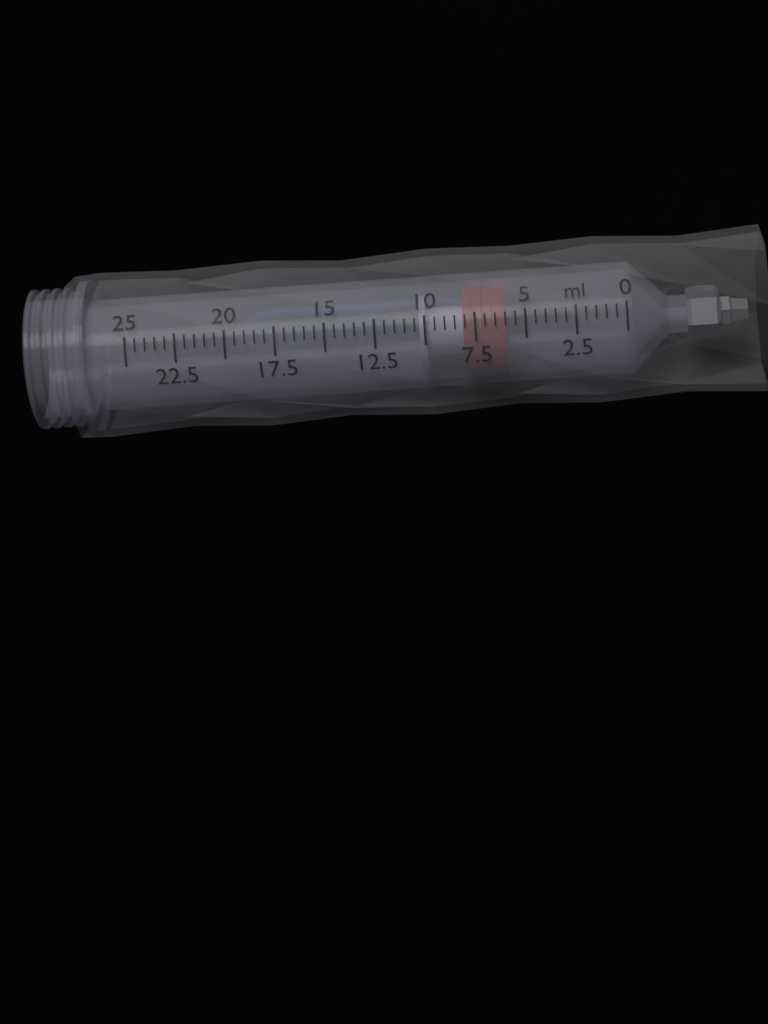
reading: 6.0 ml
